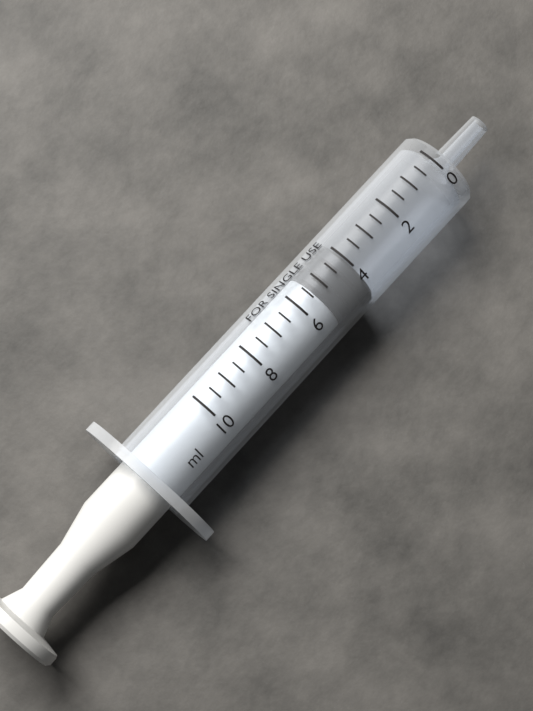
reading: 4.0 ml
